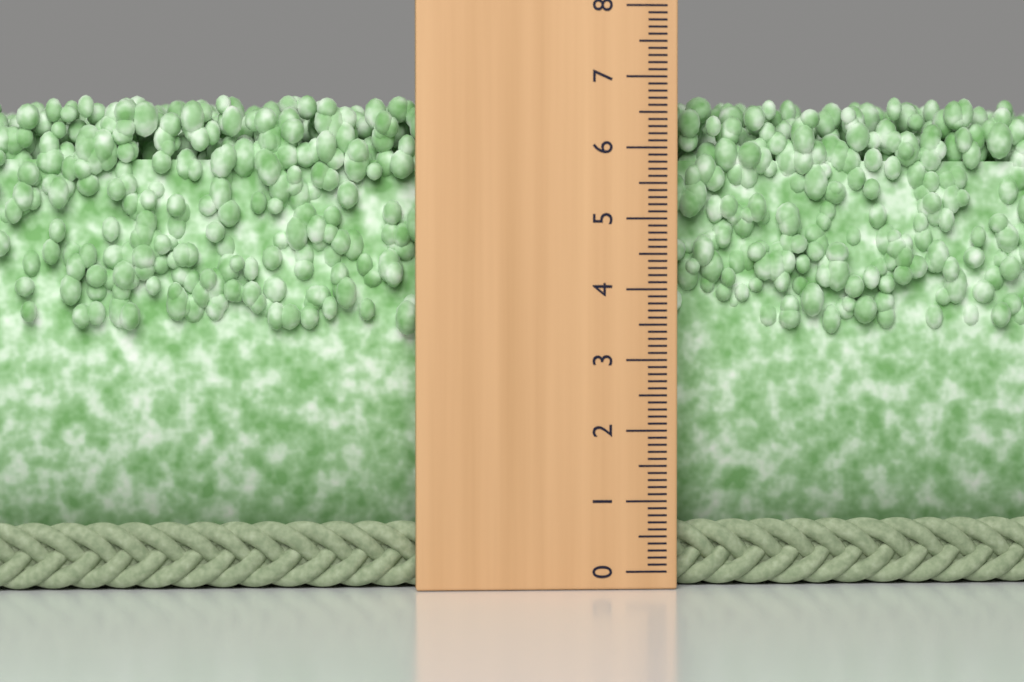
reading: 6.8 (no unit)
